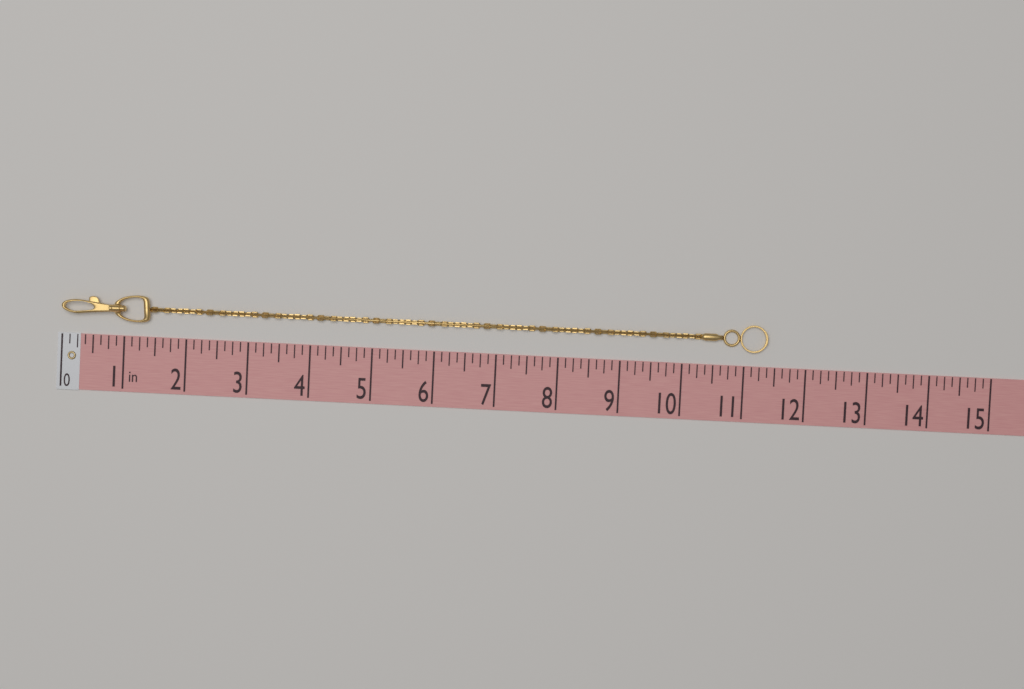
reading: 11.375 in
